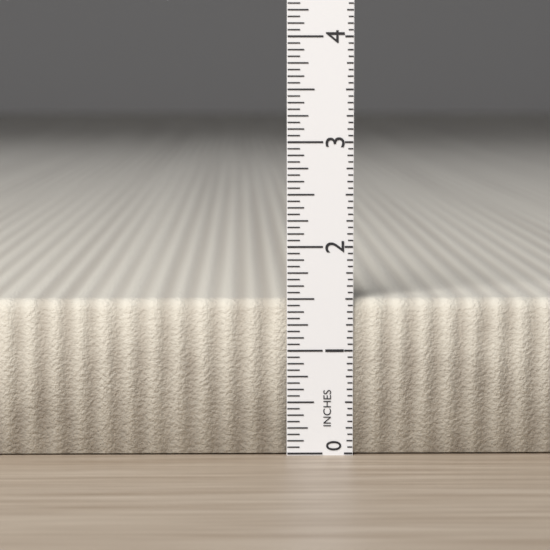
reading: 1.5000 in
